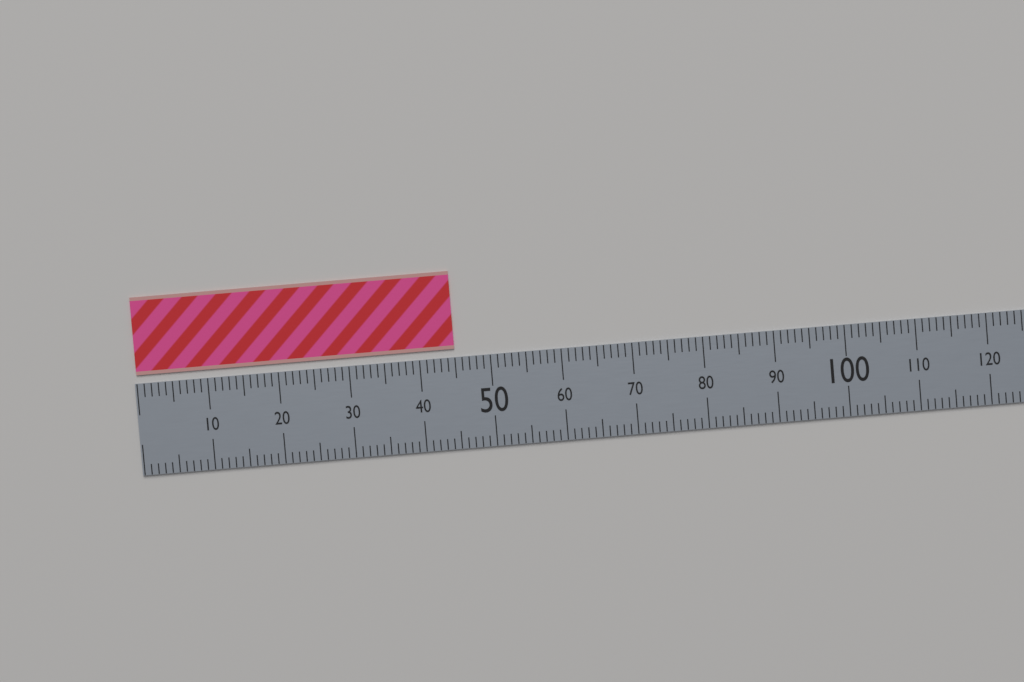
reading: 45 (no unit)
